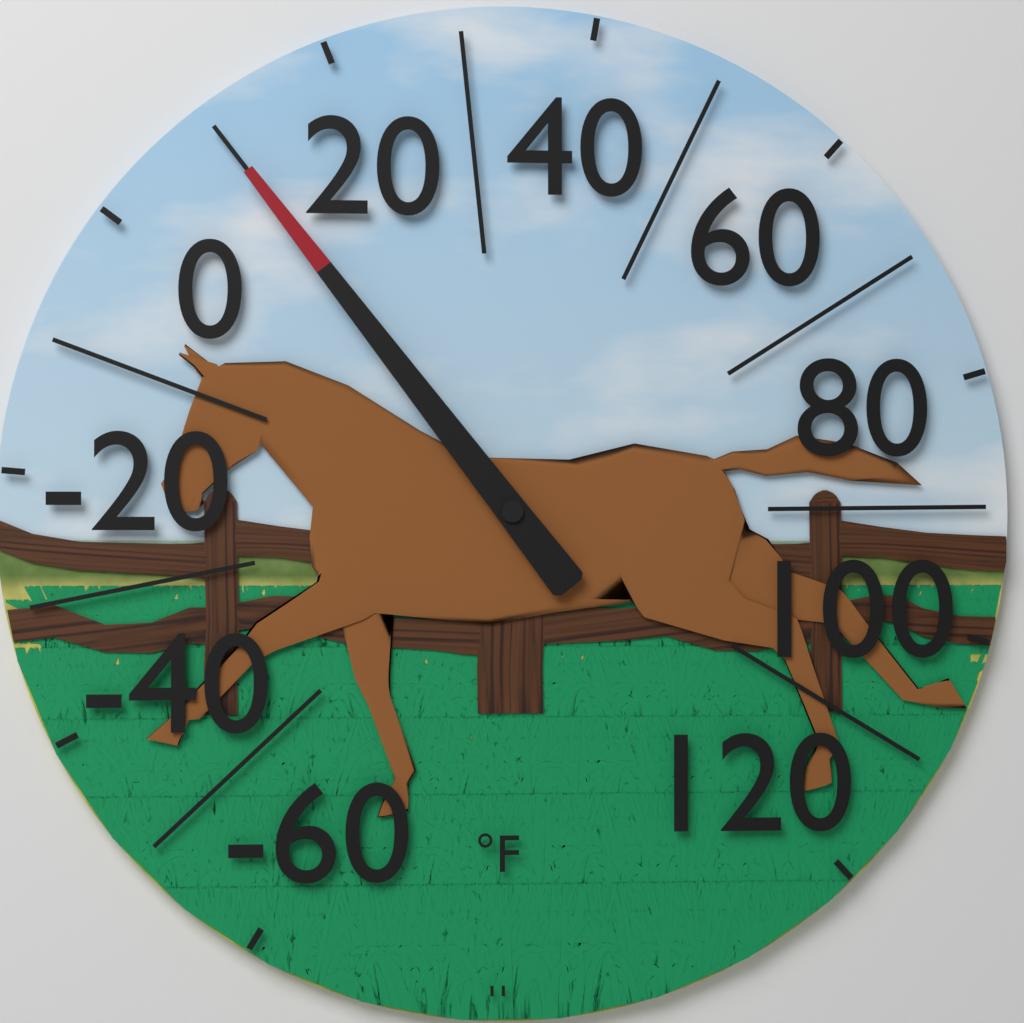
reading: 10 °F
